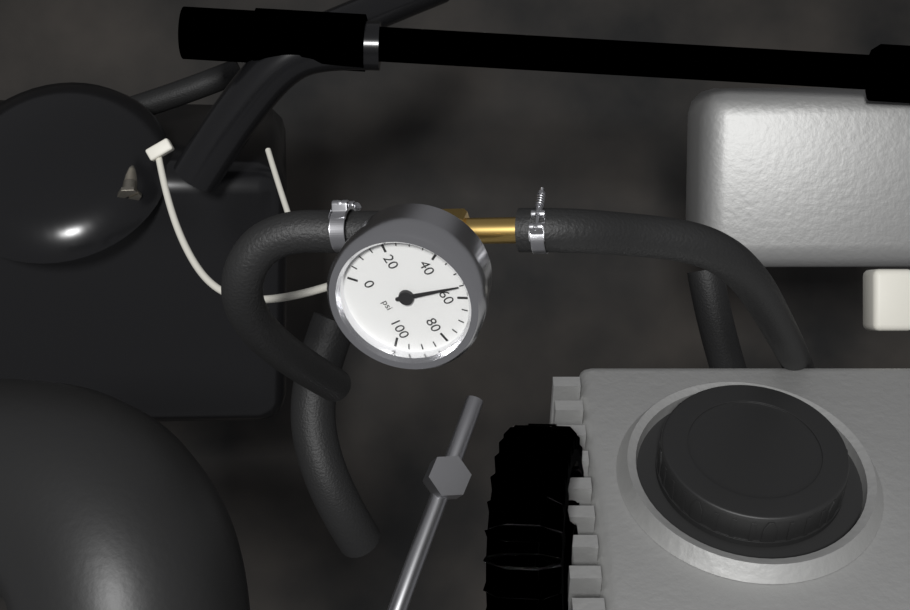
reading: 55 psi
